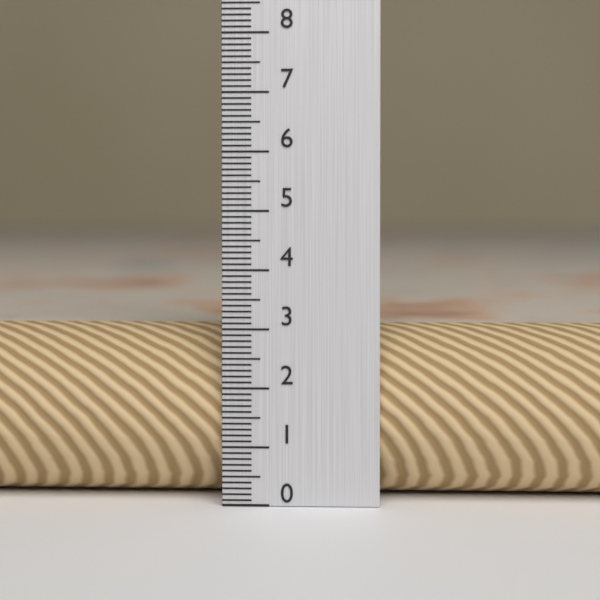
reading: 3.0 (no unit)
